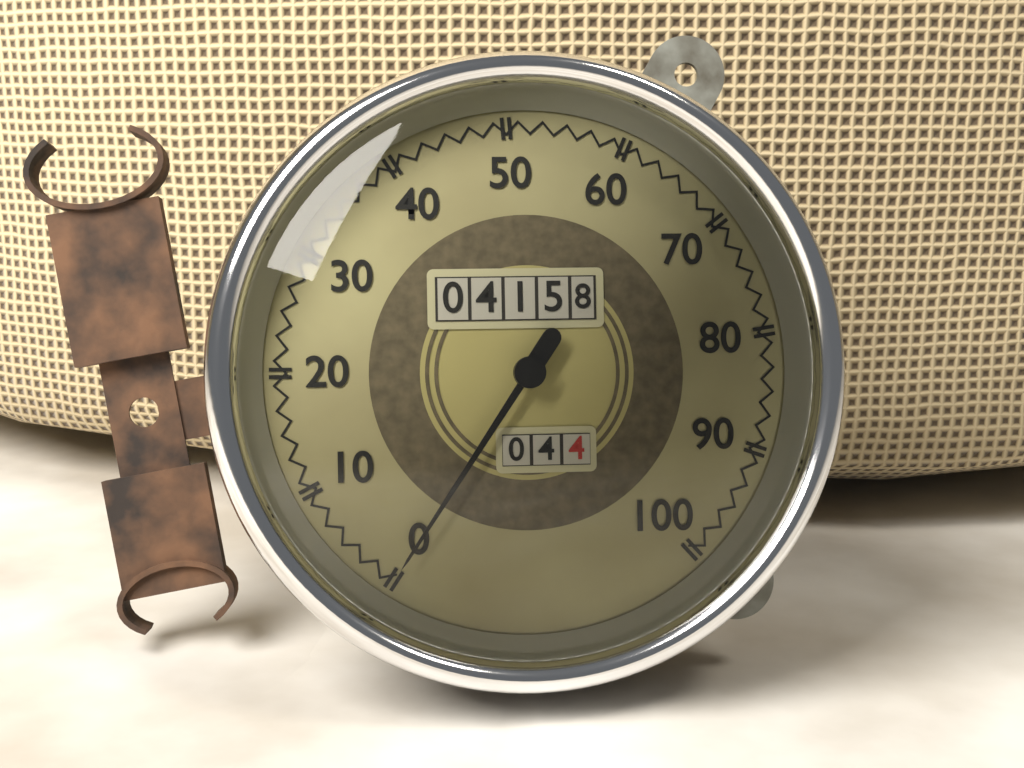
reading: 0 (no unit)
